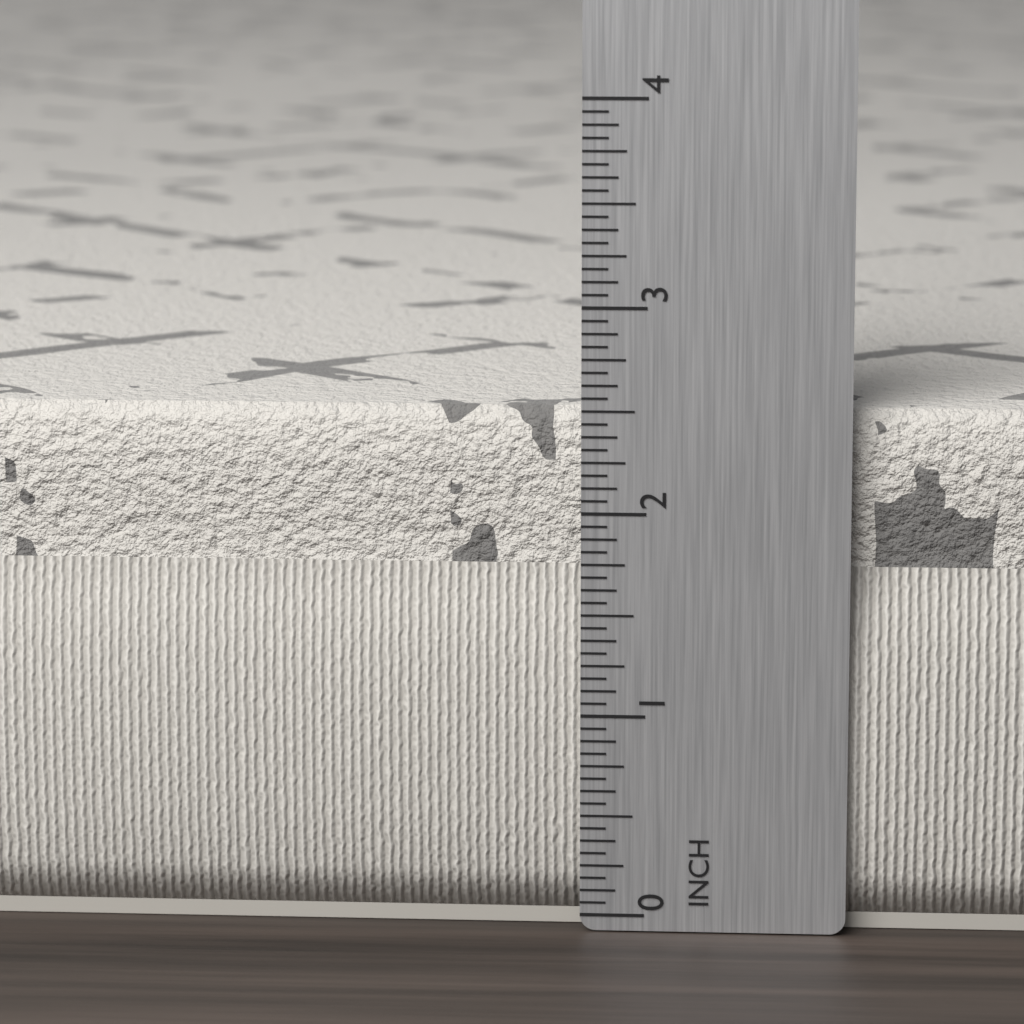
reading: 2.5000 in
